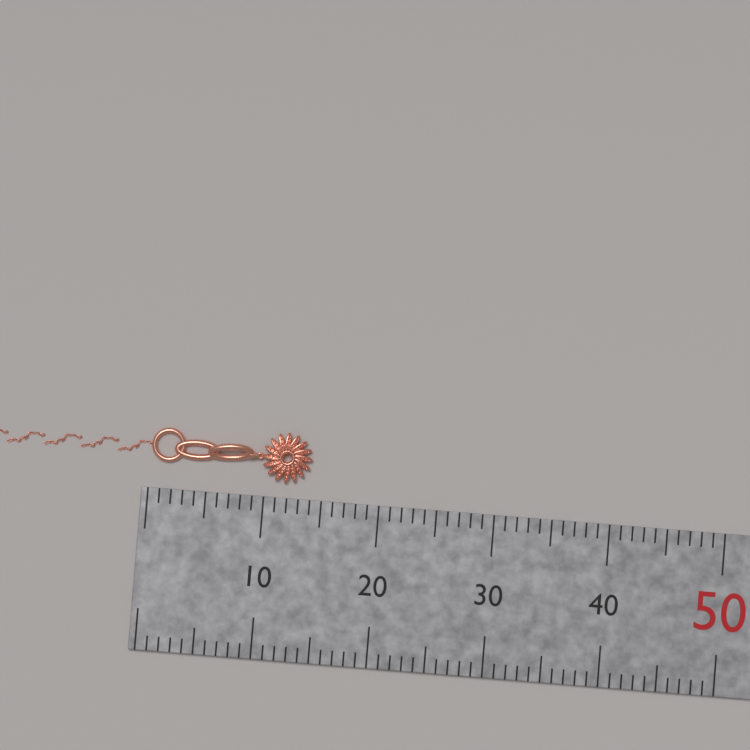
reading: 14 mm
